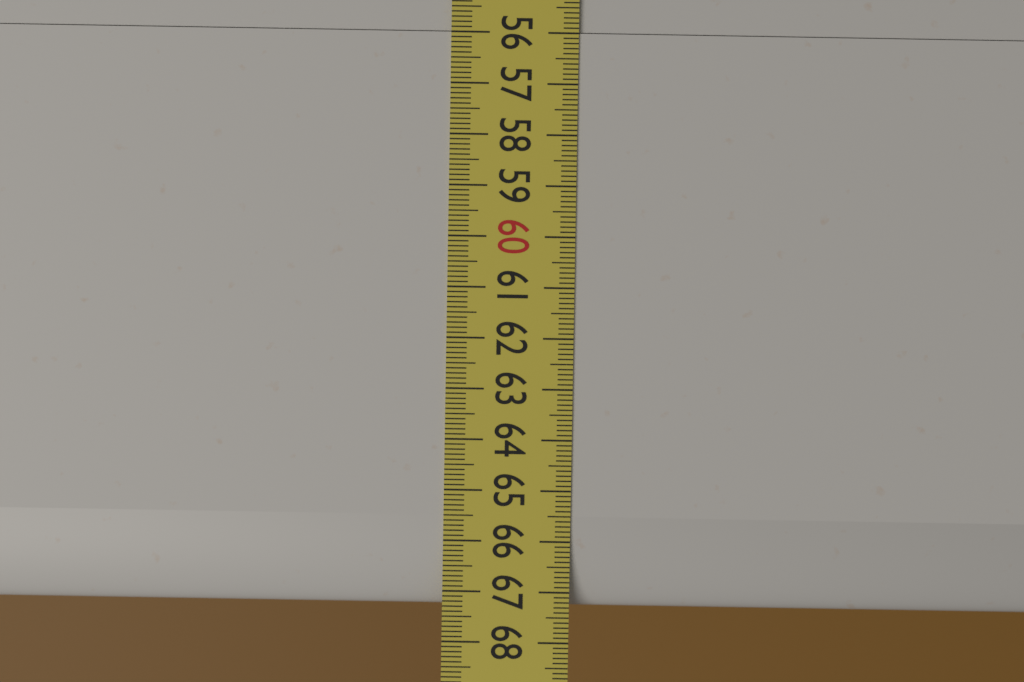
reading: 67.3 (no unit)
